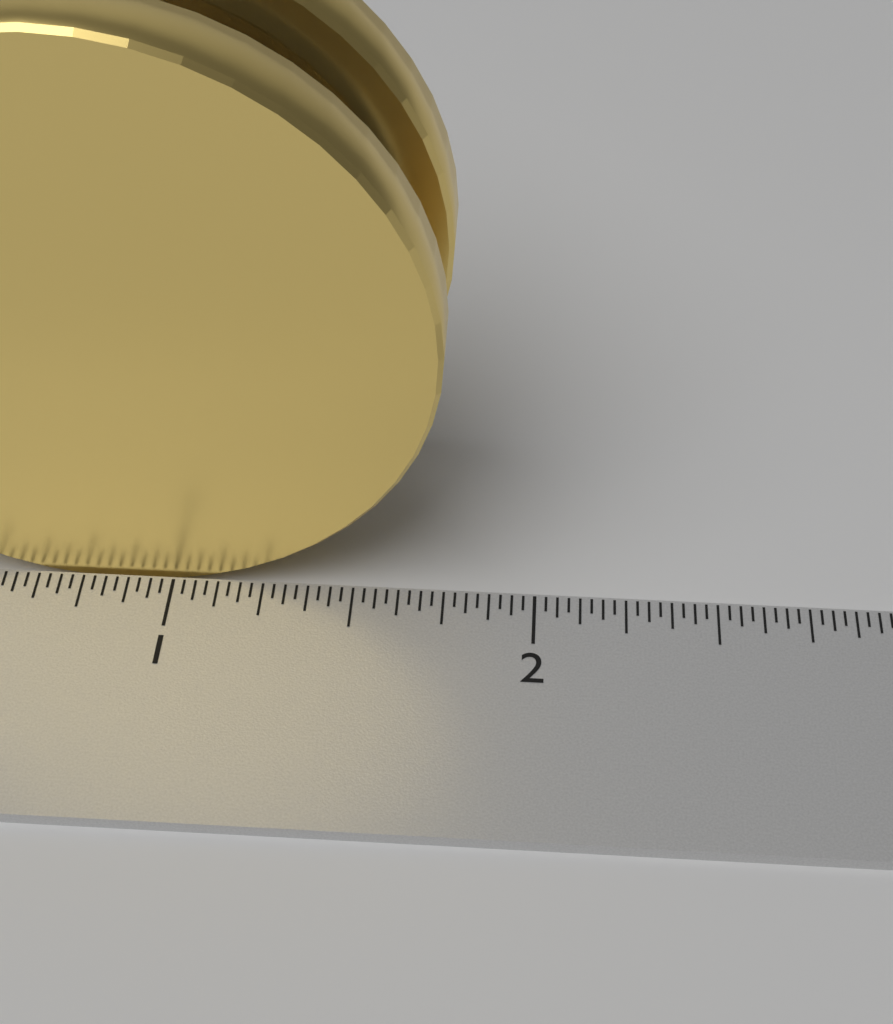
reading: 1.75000 inch
